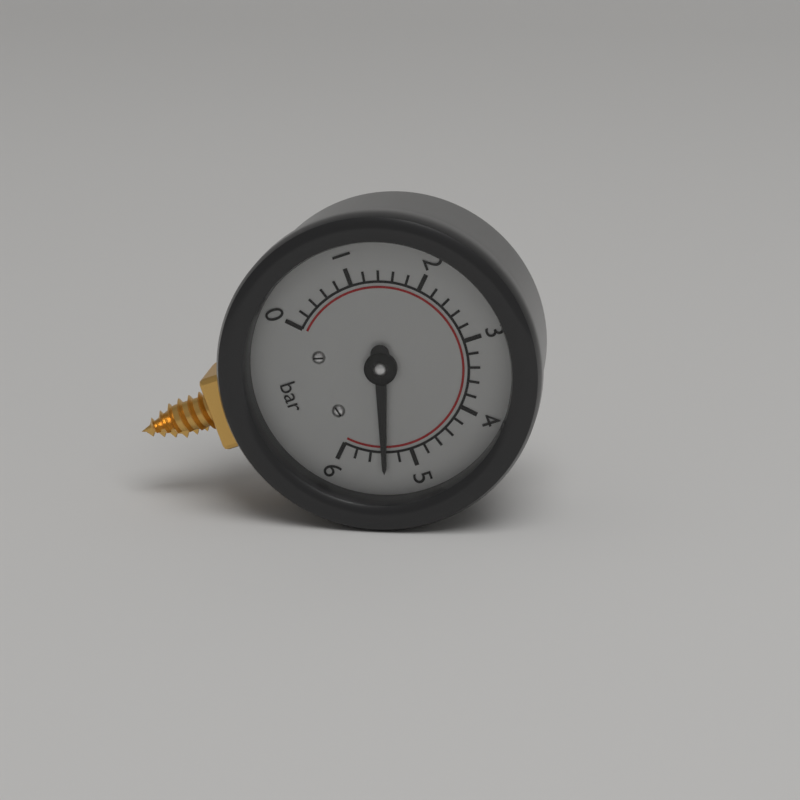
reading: 5.4 bar
